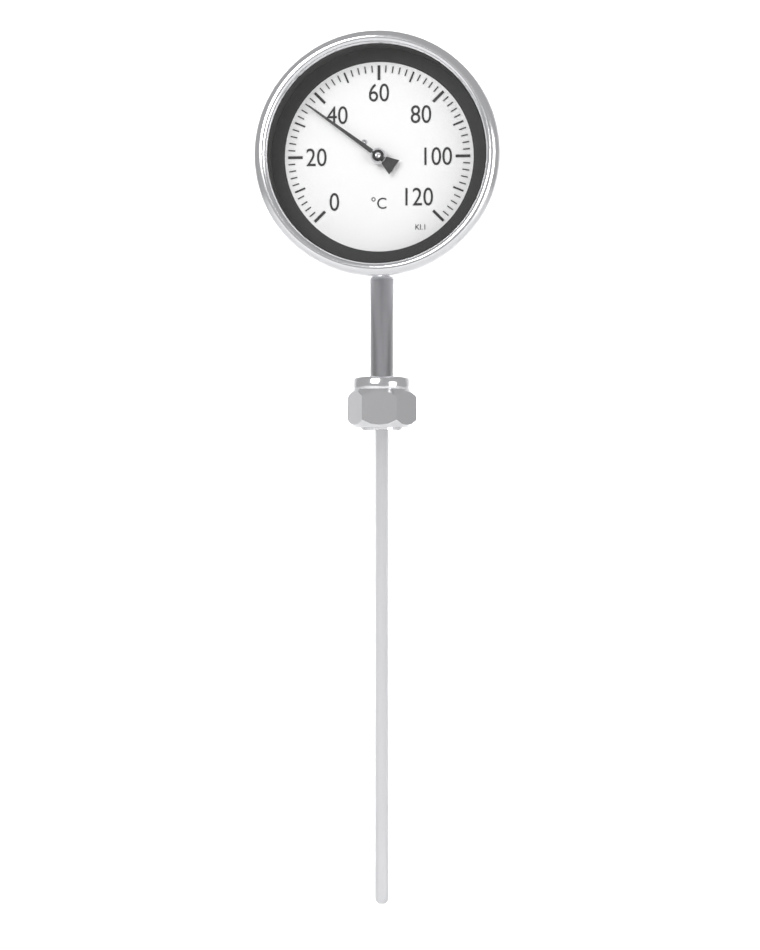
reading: 36 °C
